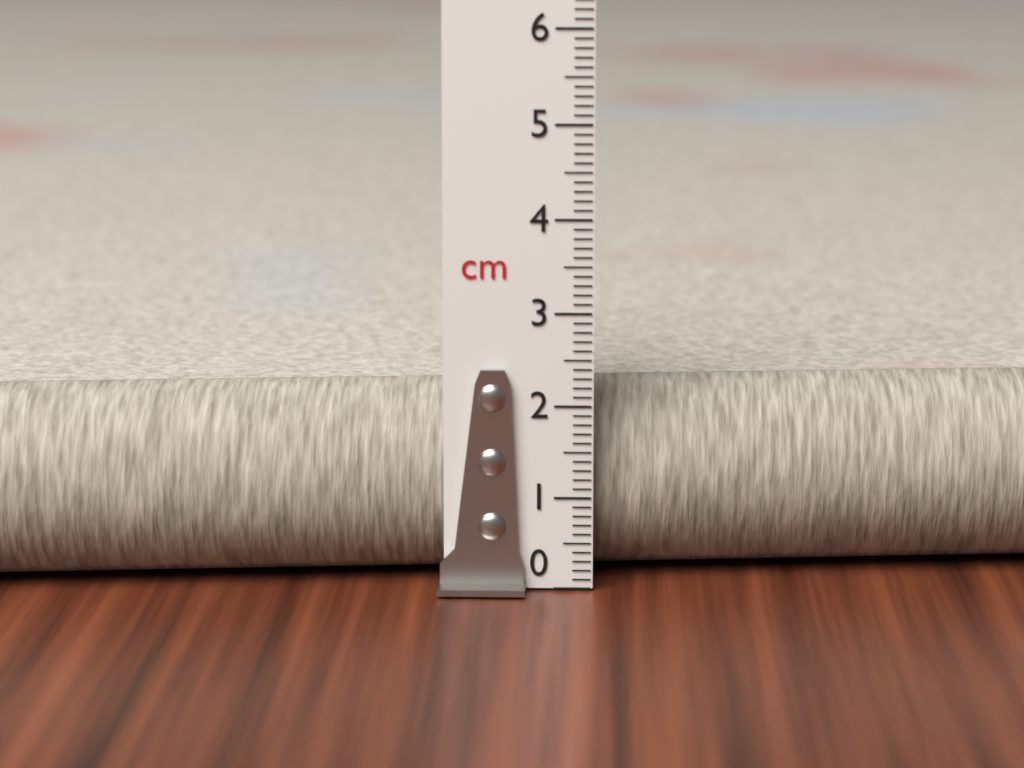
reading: 2.1 cm
